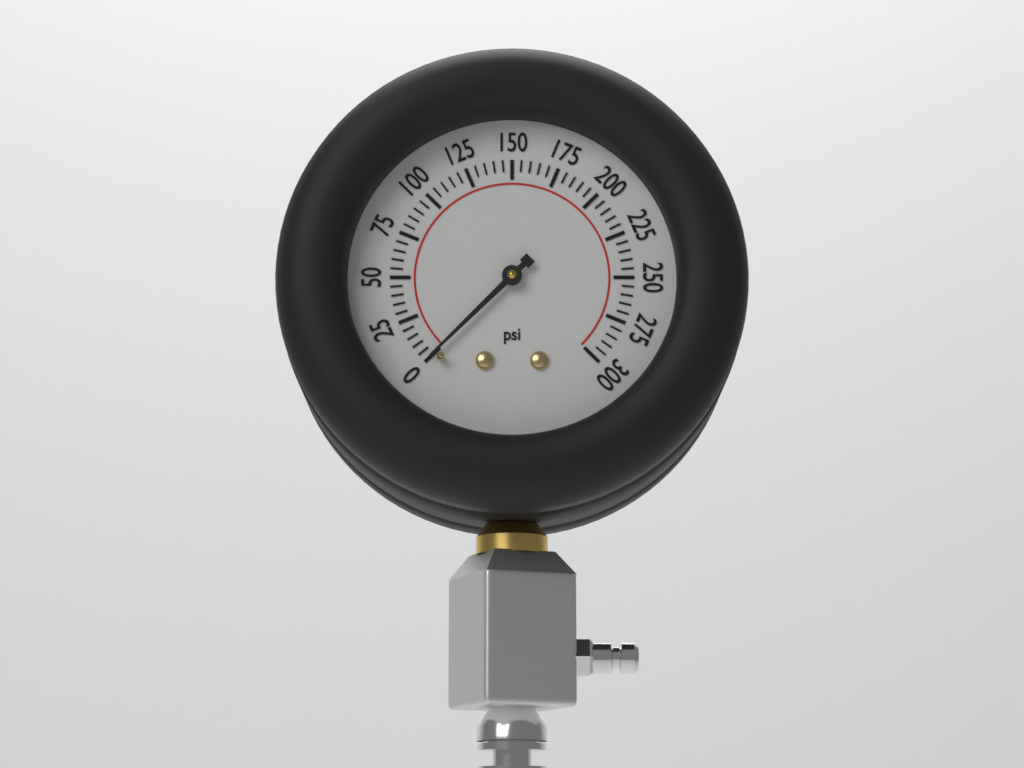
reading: 0 psi
